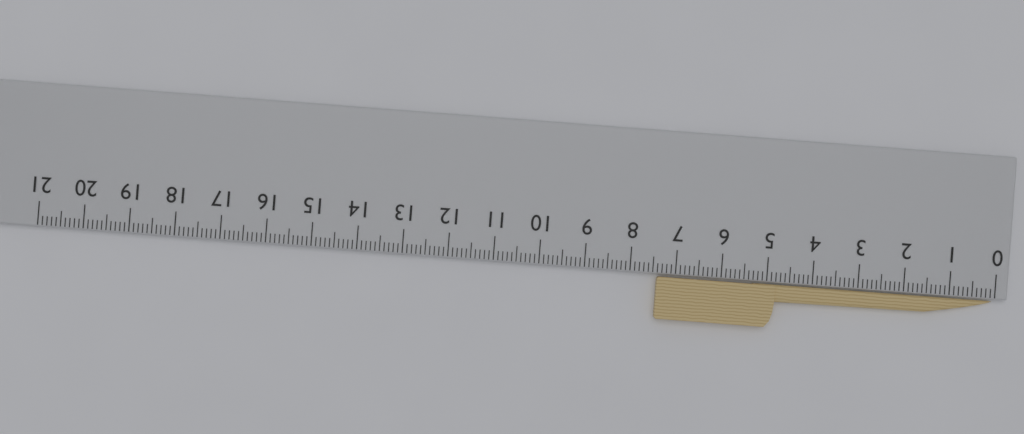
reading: 7.4 cm
